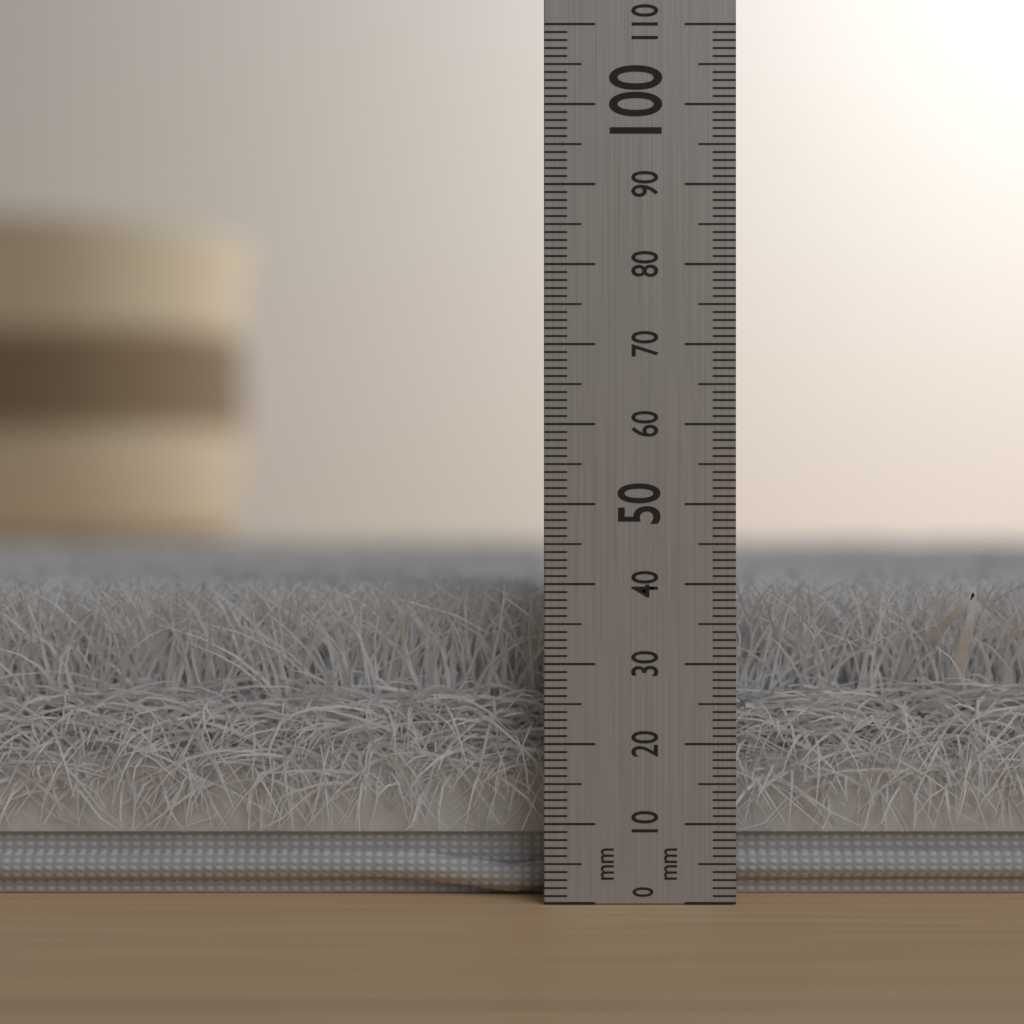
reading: 40 mm
